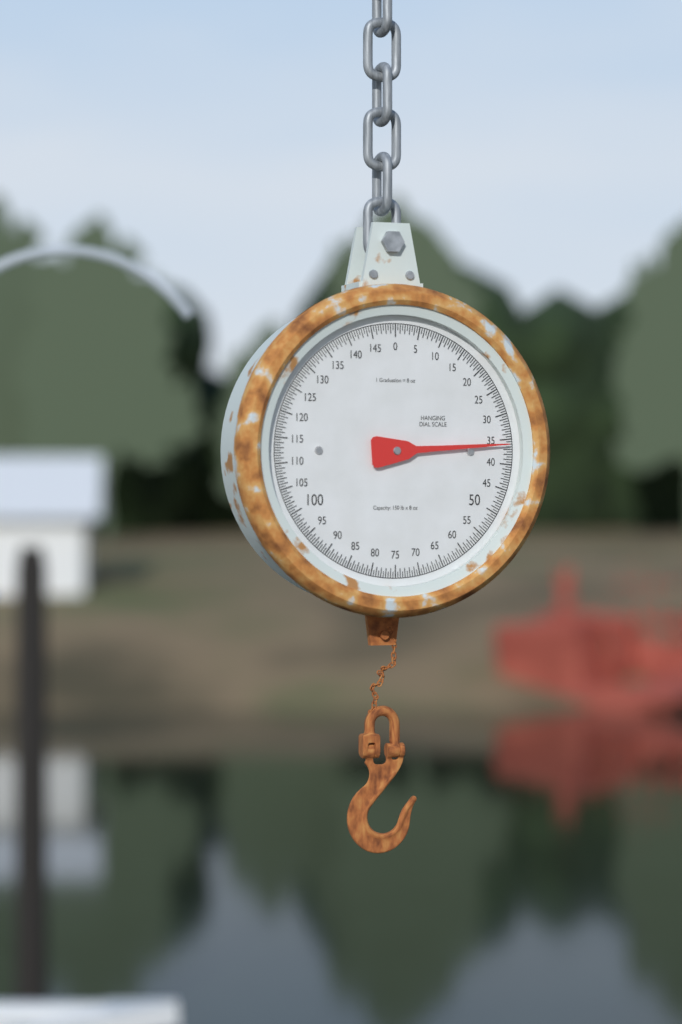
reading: 36.0 lb
